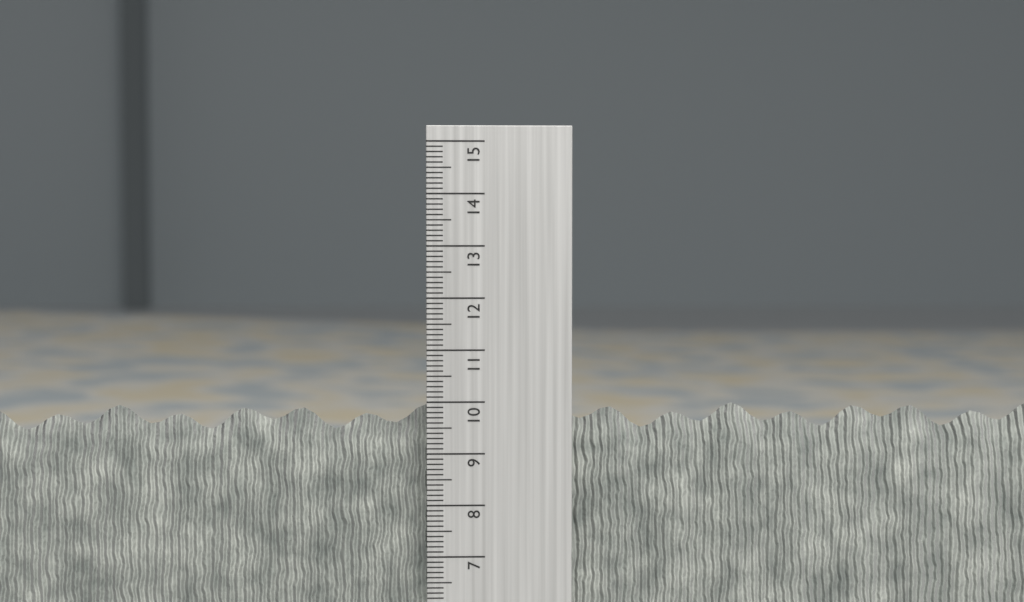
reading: 9.9 cm
